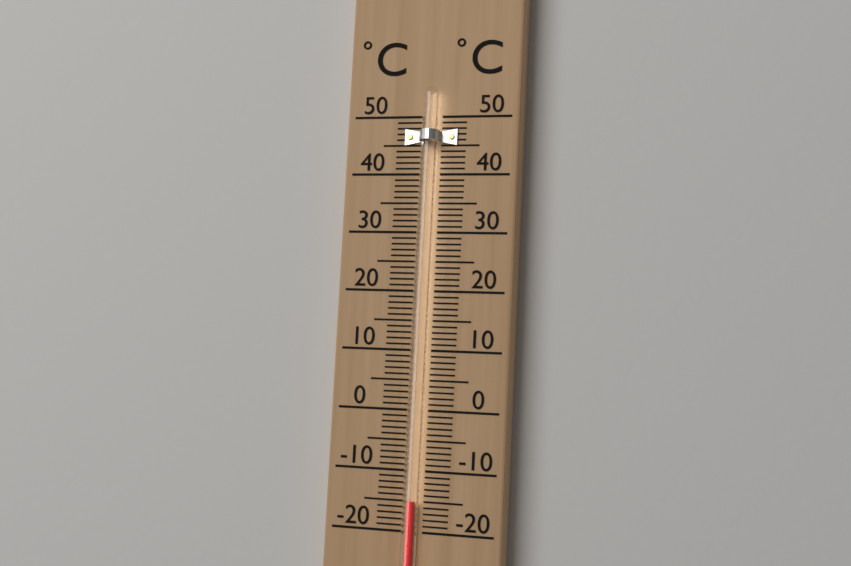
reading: -15 °C
